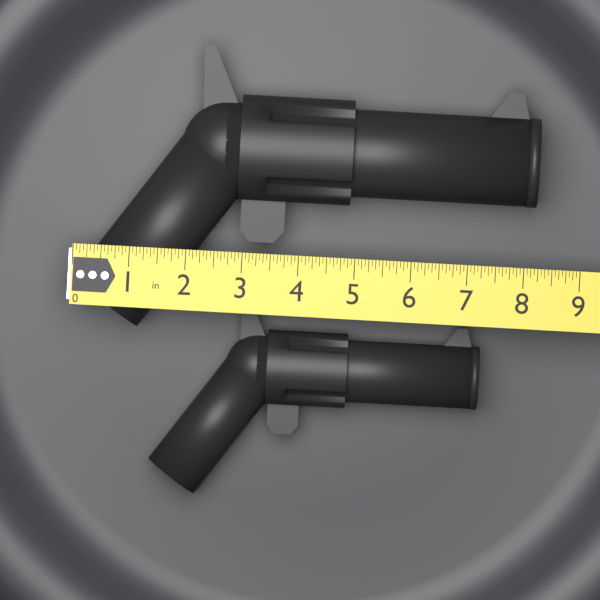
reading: 8.1875 in
